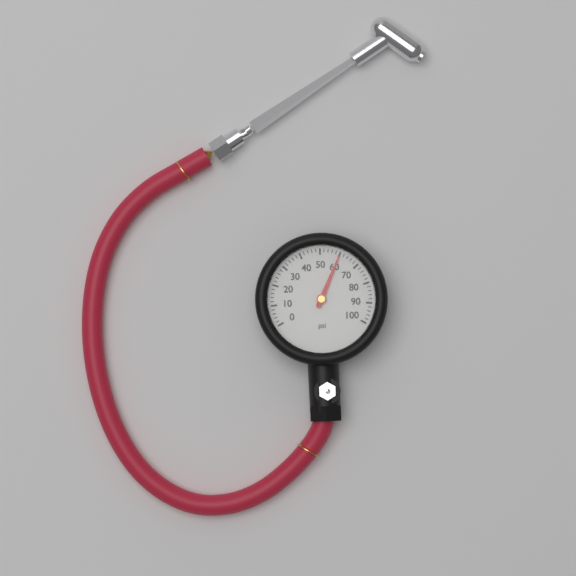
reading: 60 psi
